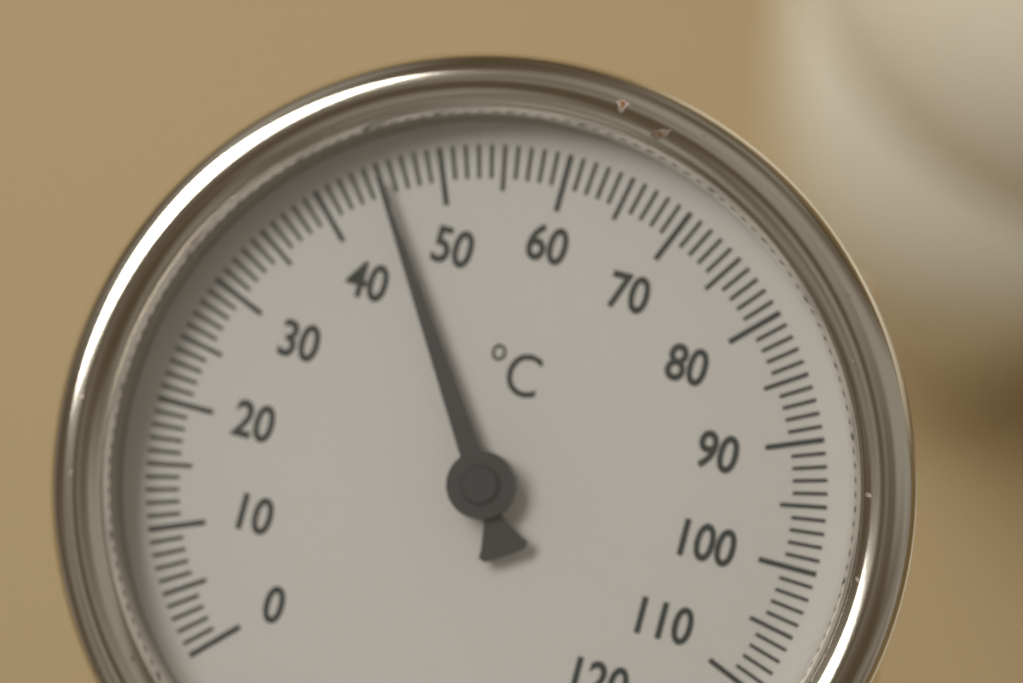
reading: 45 °C
